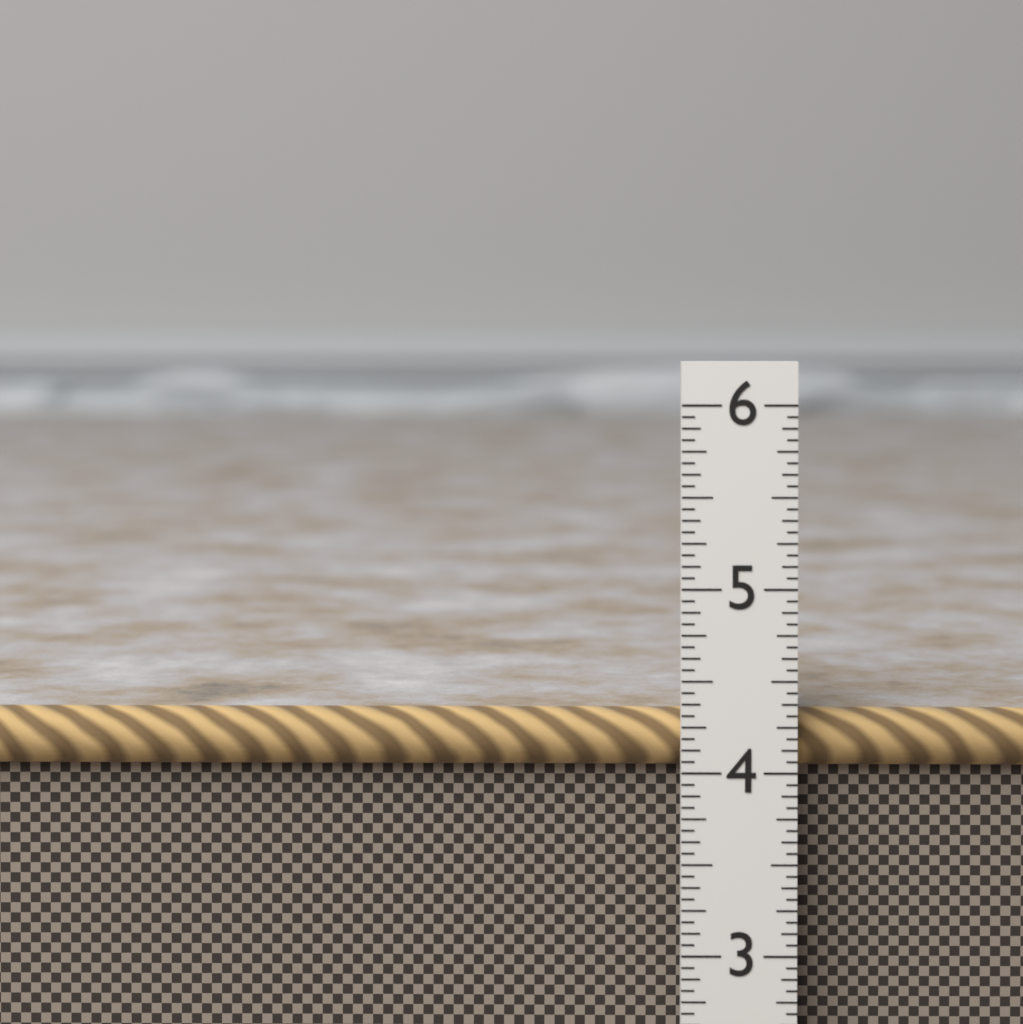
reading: 4.3125 in
